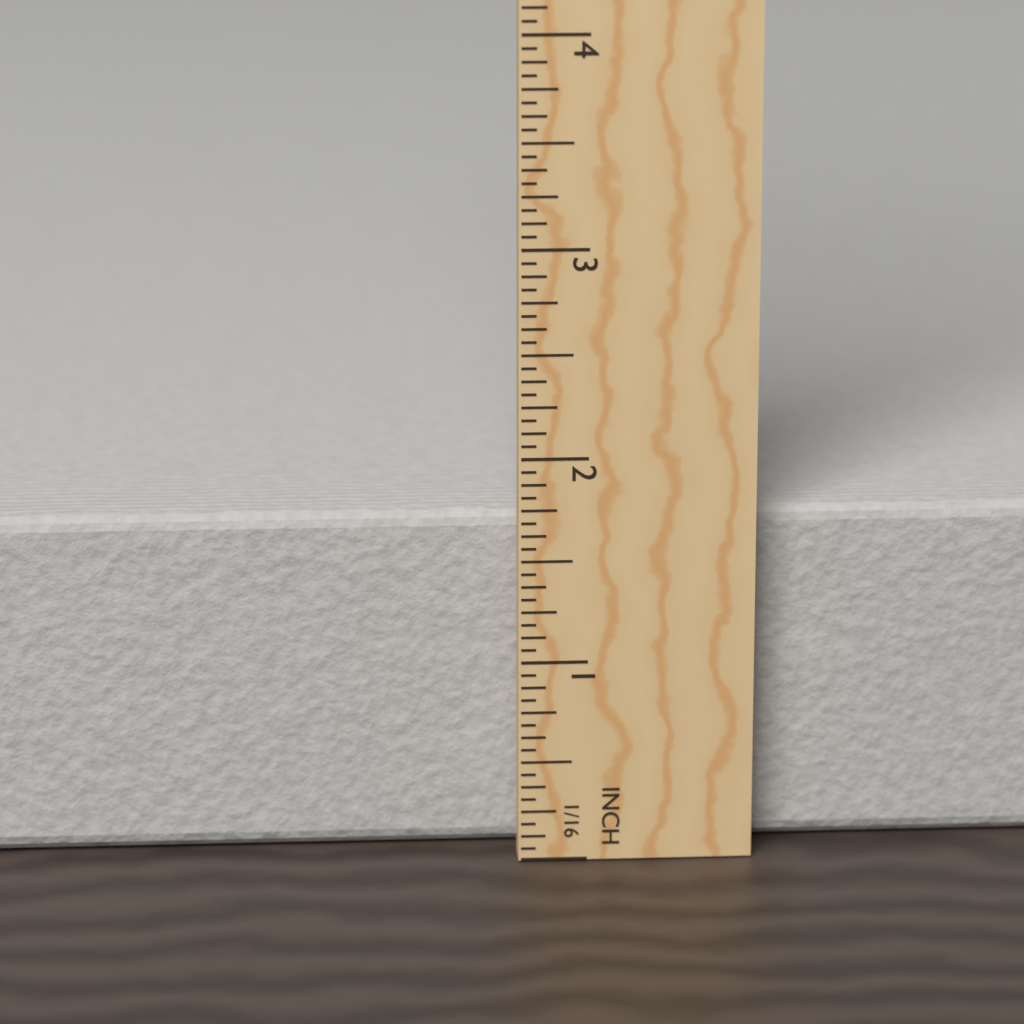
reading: 1.6875 in
